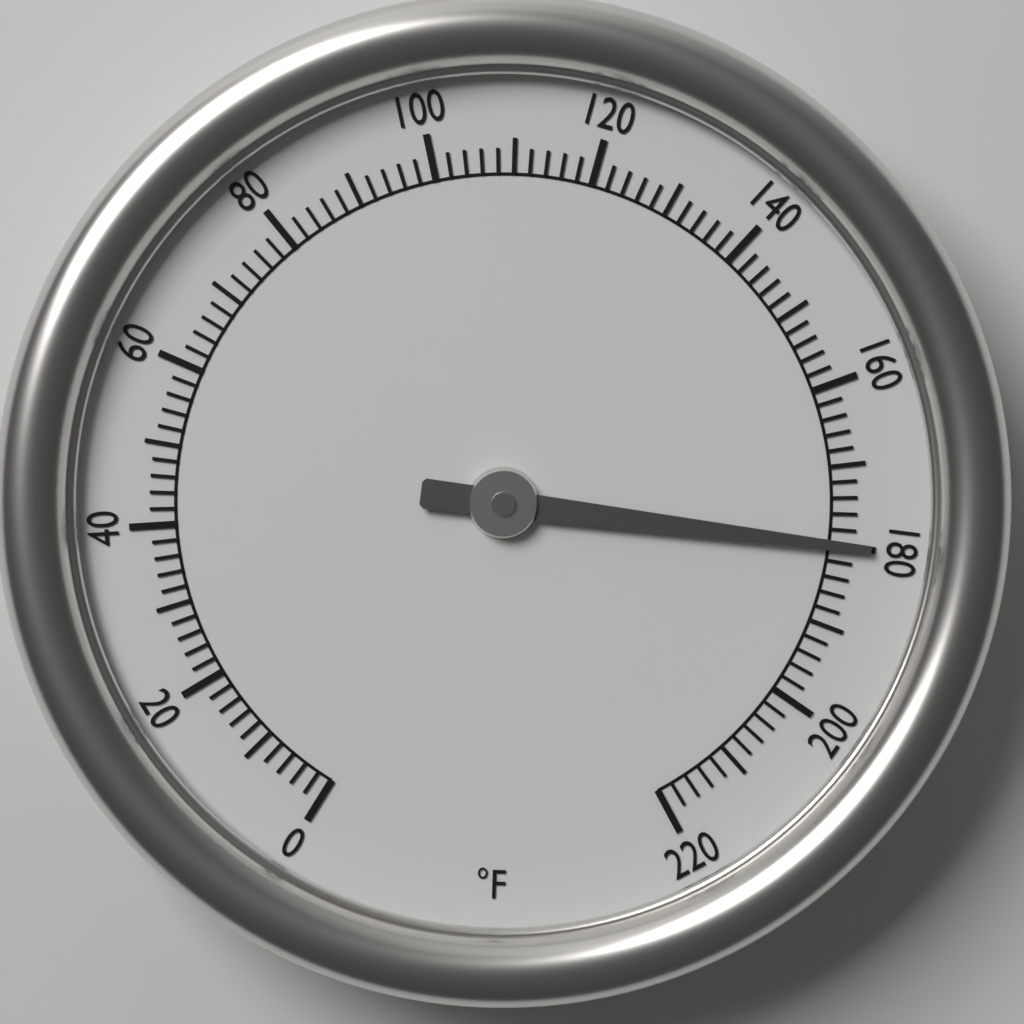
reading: 180 °F
